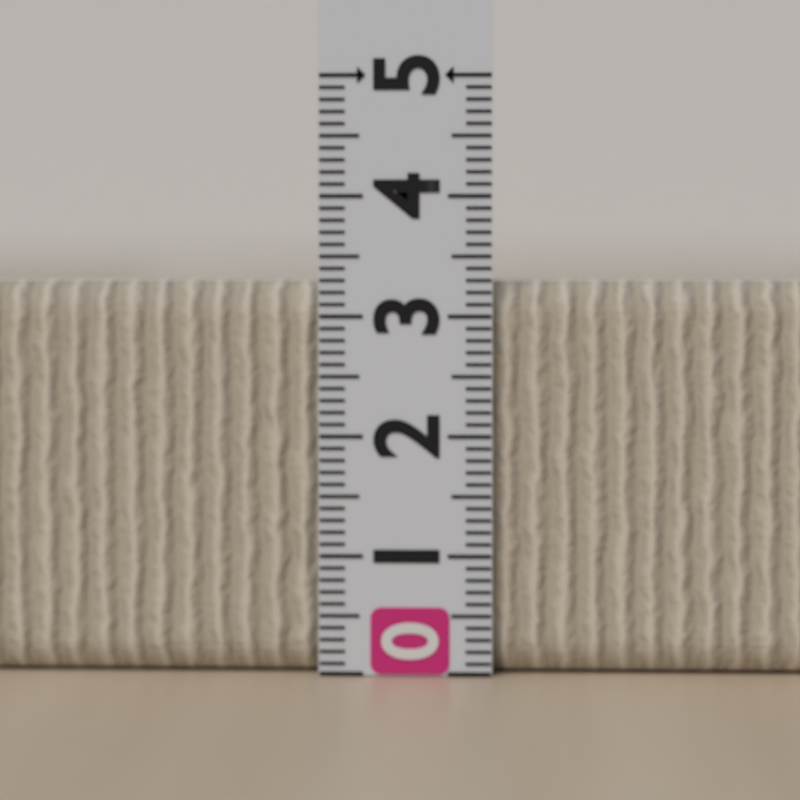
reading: 3.3 (no unit)
